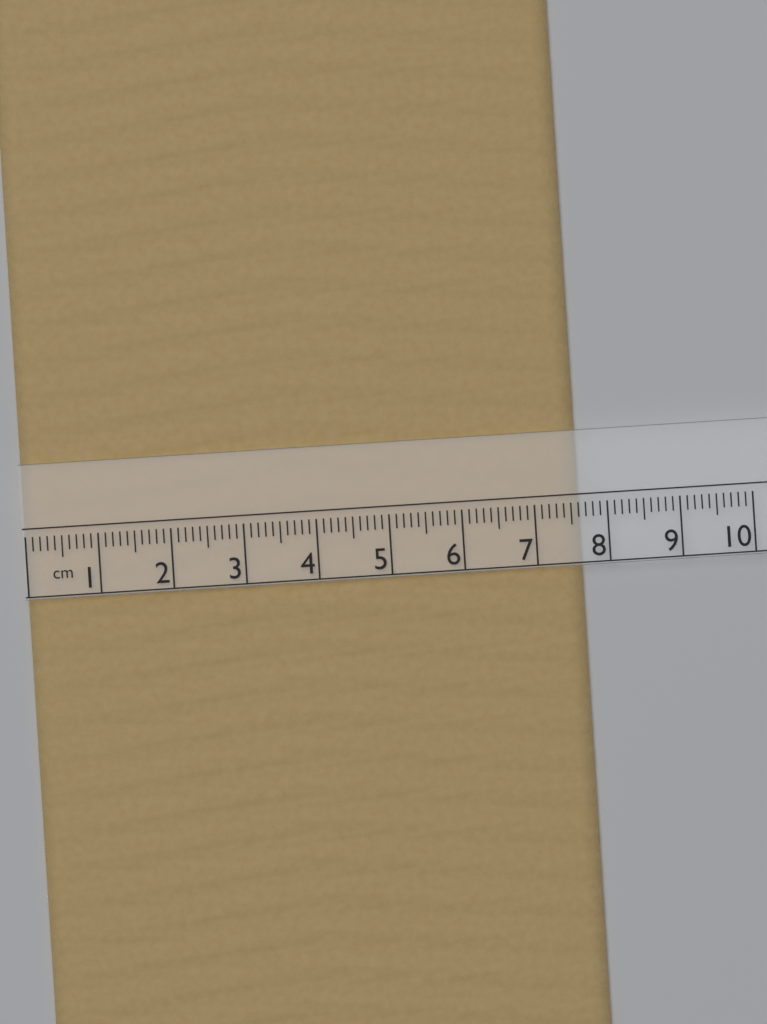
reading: 7.6 cm
